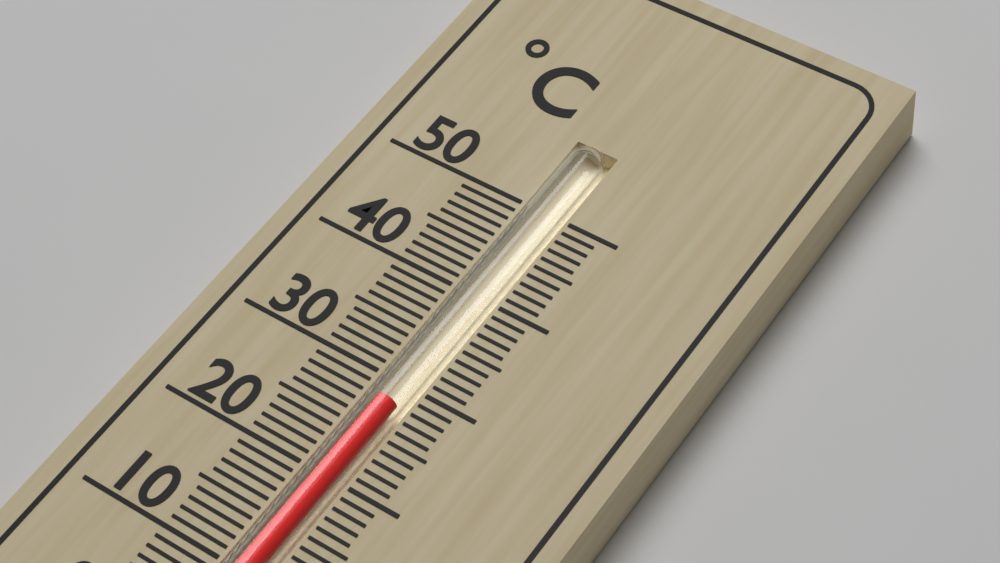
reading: 28 °C
